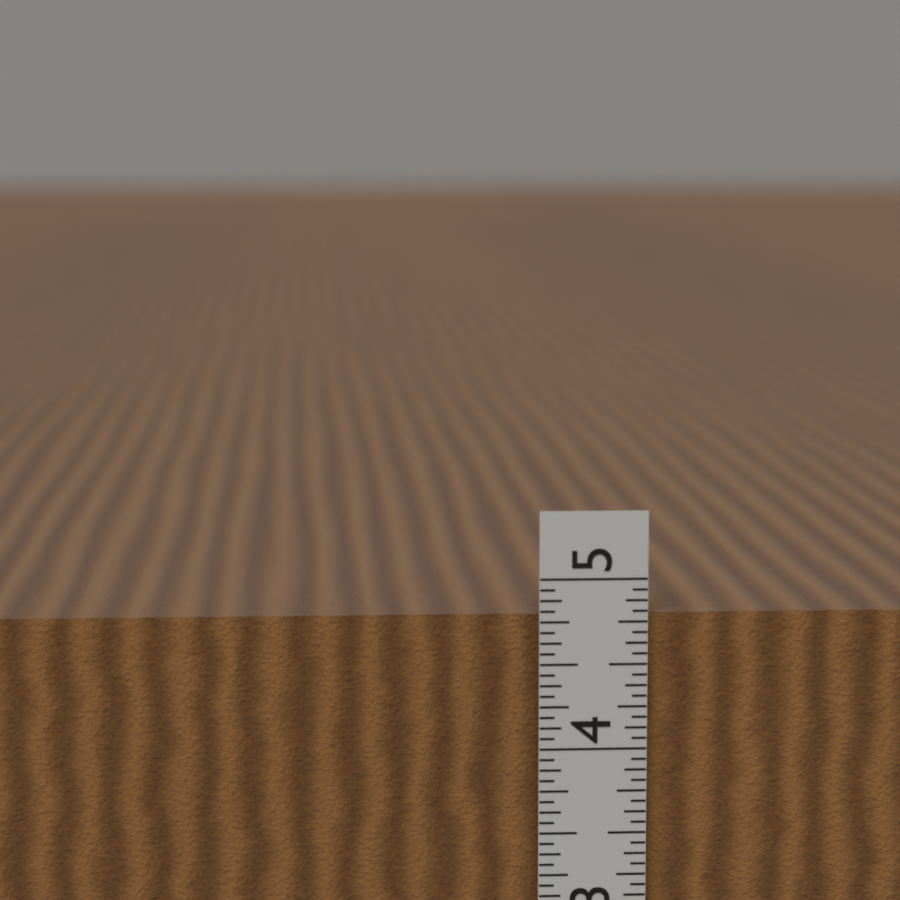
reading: 4.8750 in
